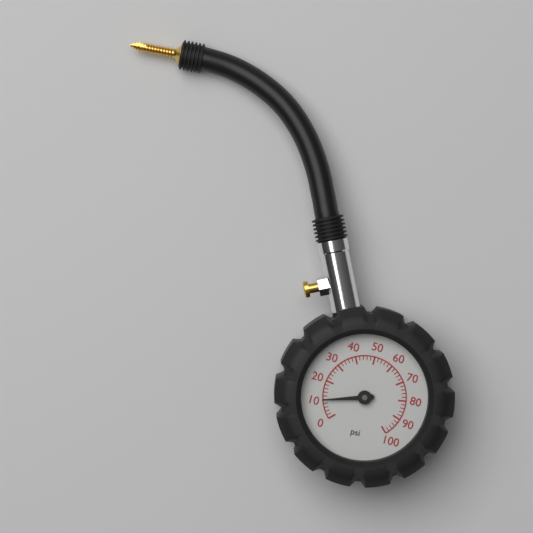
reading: 10 psi
